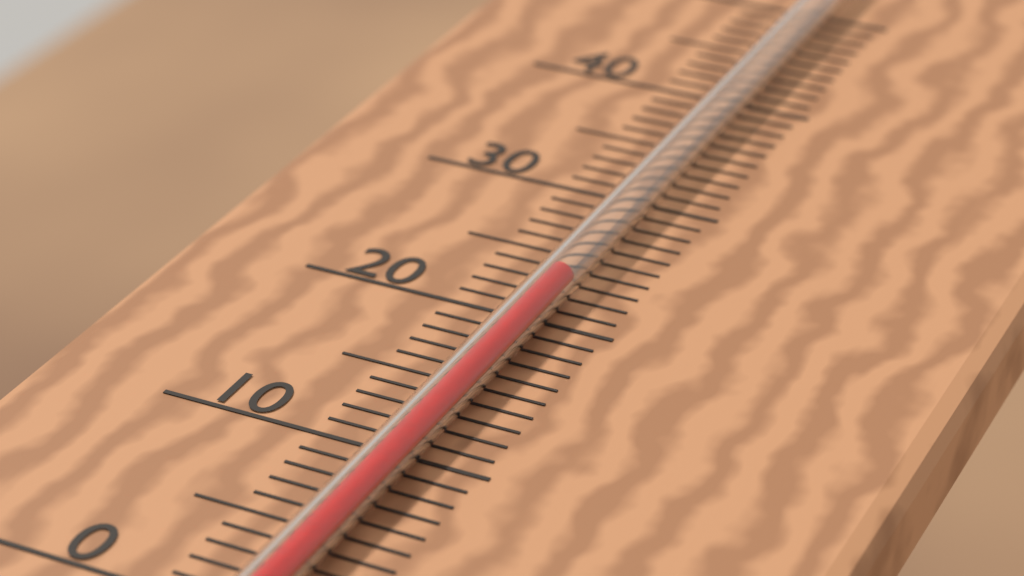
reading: 22 °C
